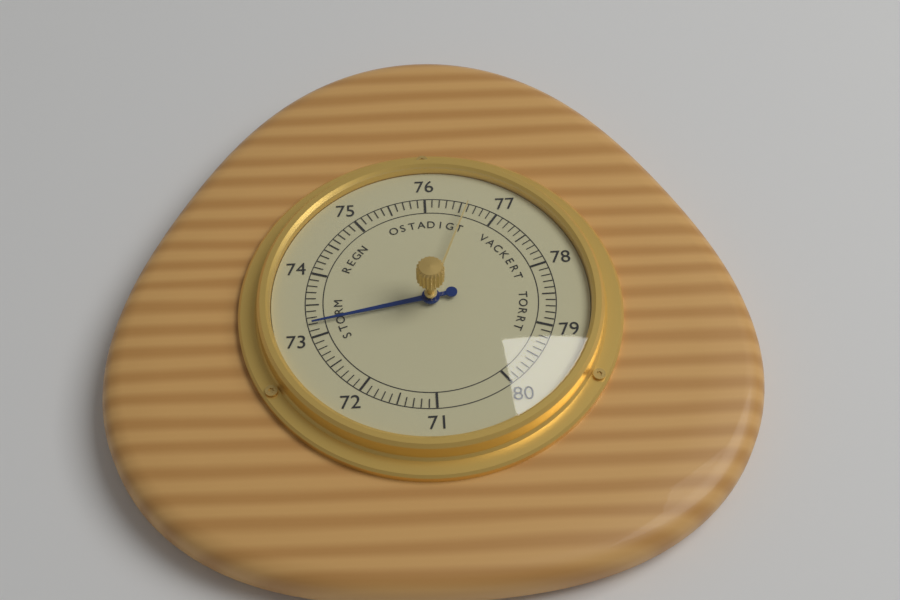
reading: 73.2 (no unit)
